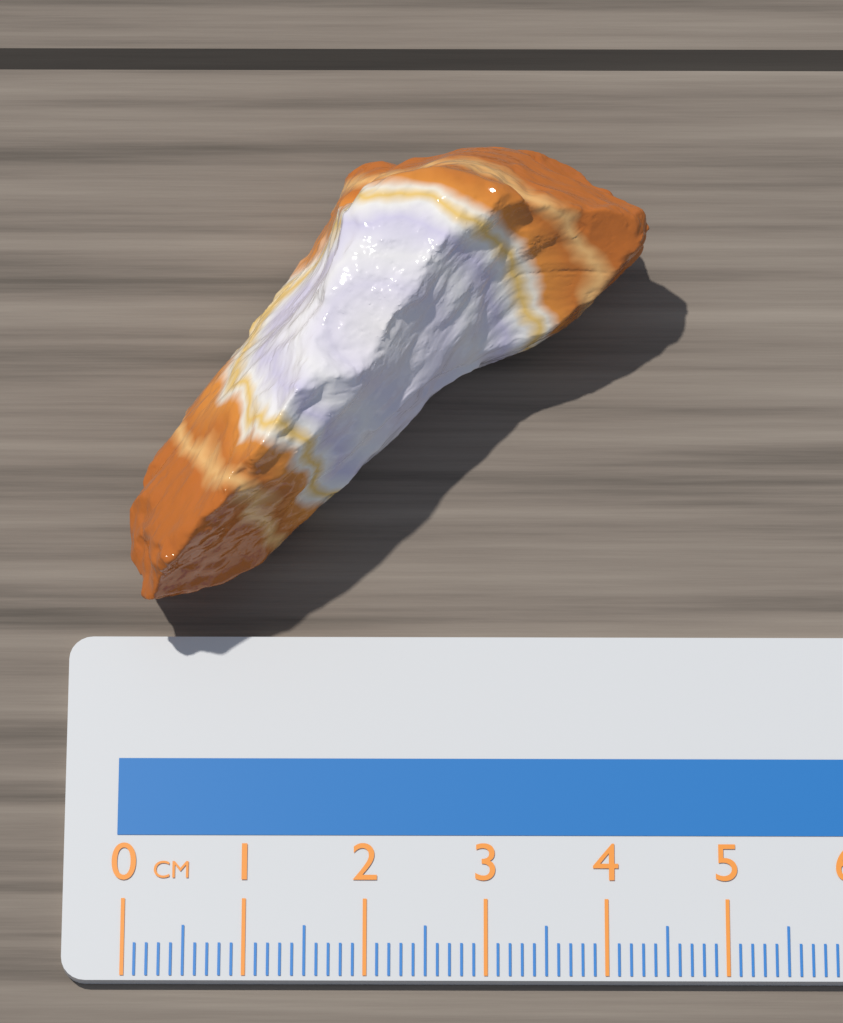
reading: 4.4 cm
